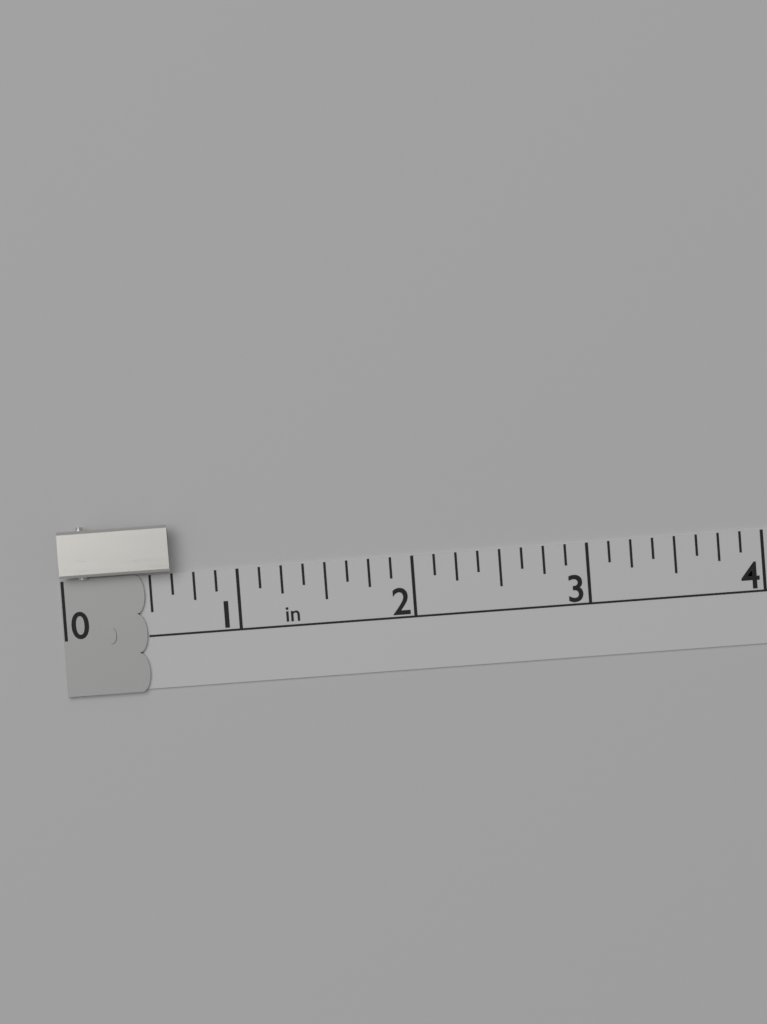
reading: 0.625 in
